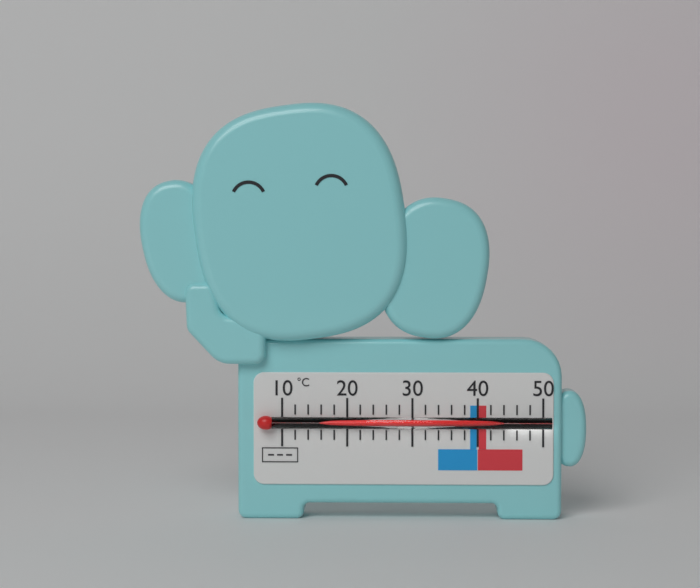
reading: 44 °C
